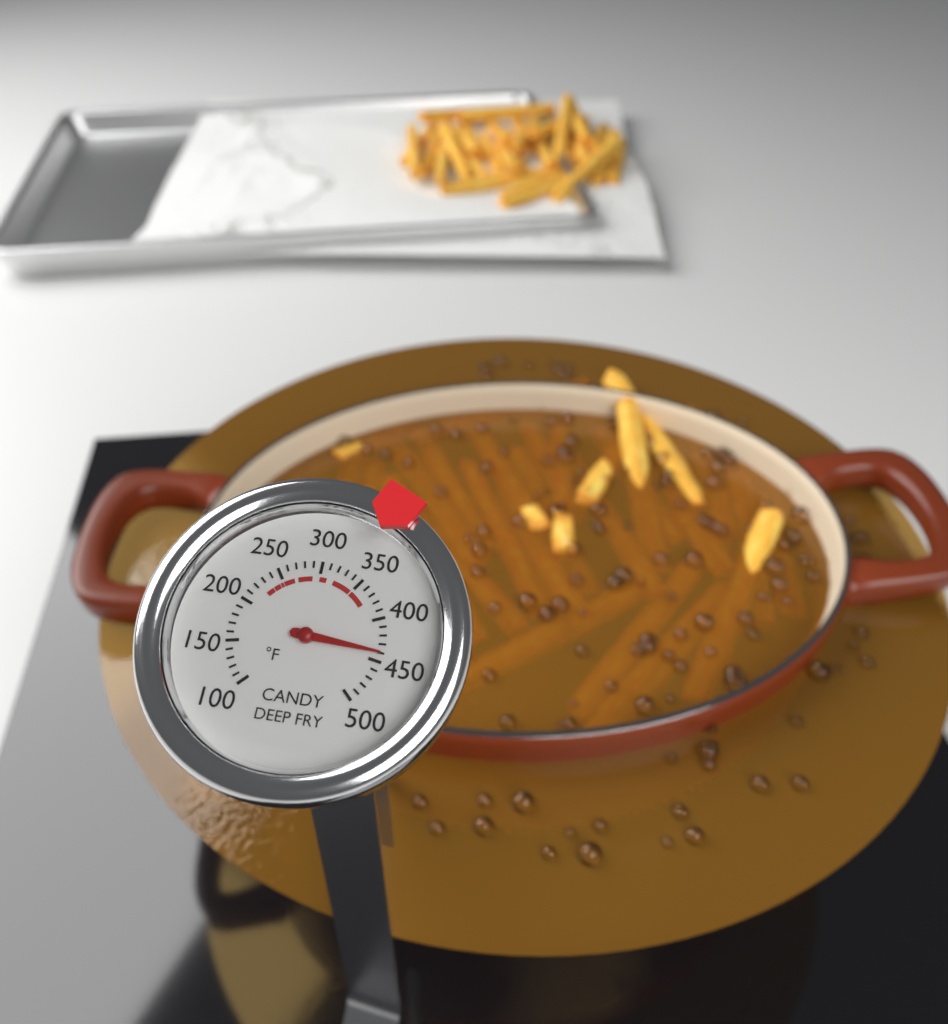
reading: 440 °F
